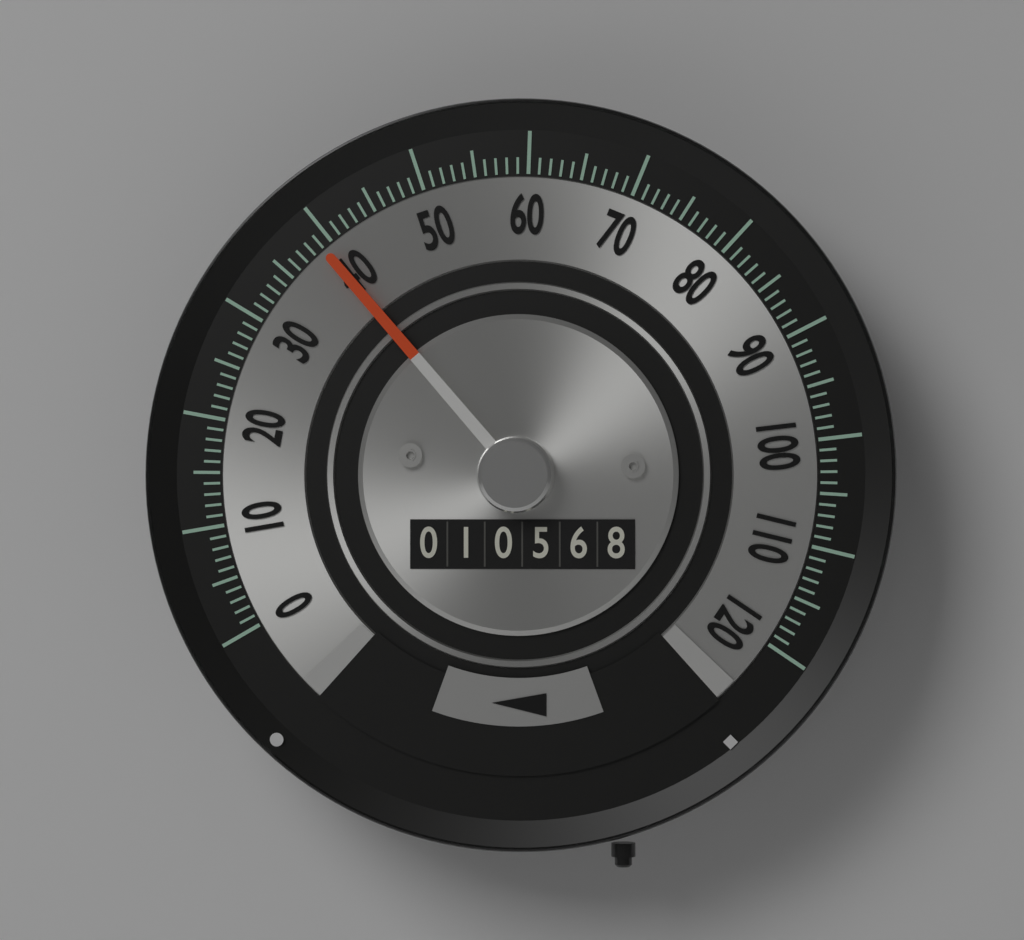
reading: 39 (no unit)
